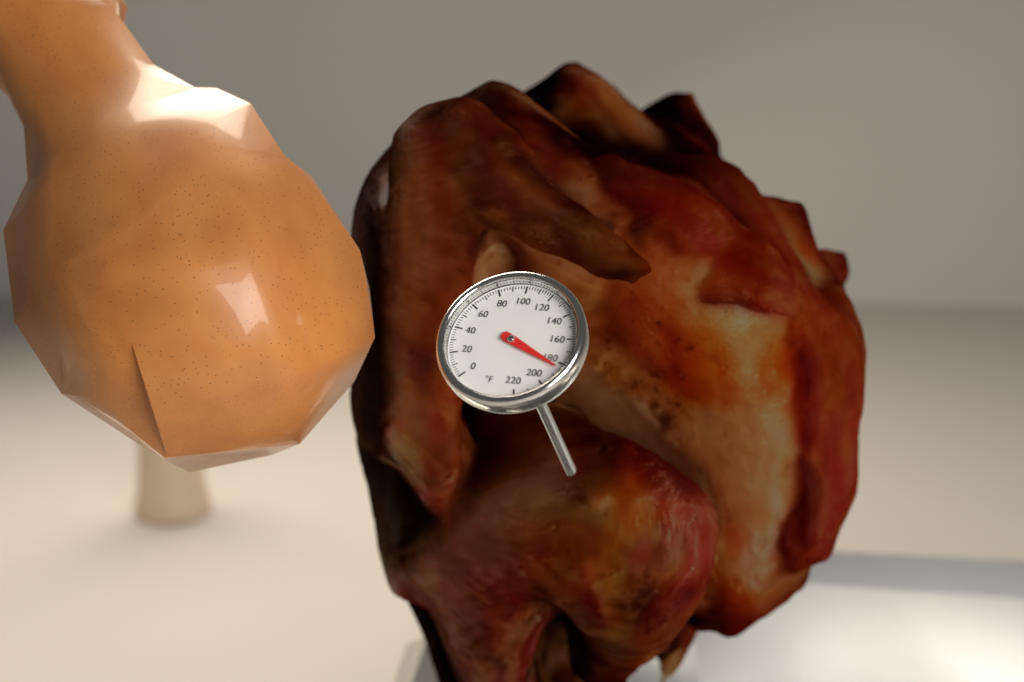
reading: 184 °F
